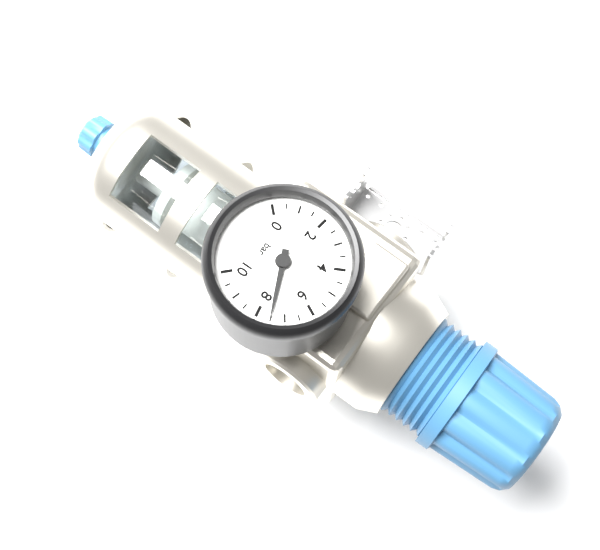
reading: 7.5 bar
